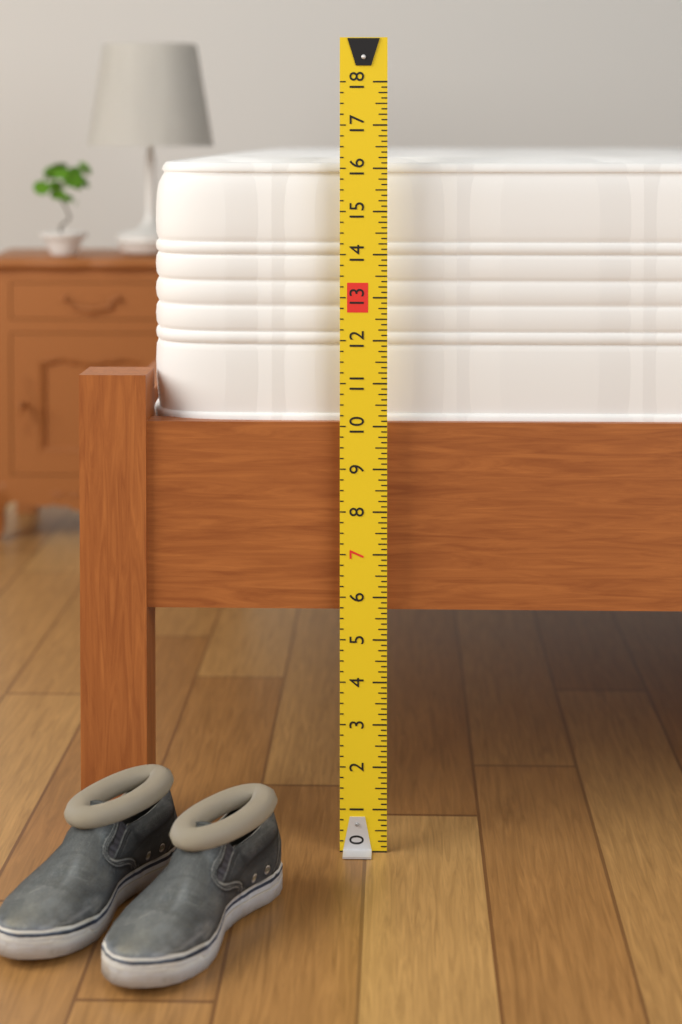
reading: 16.250 (no unit)
